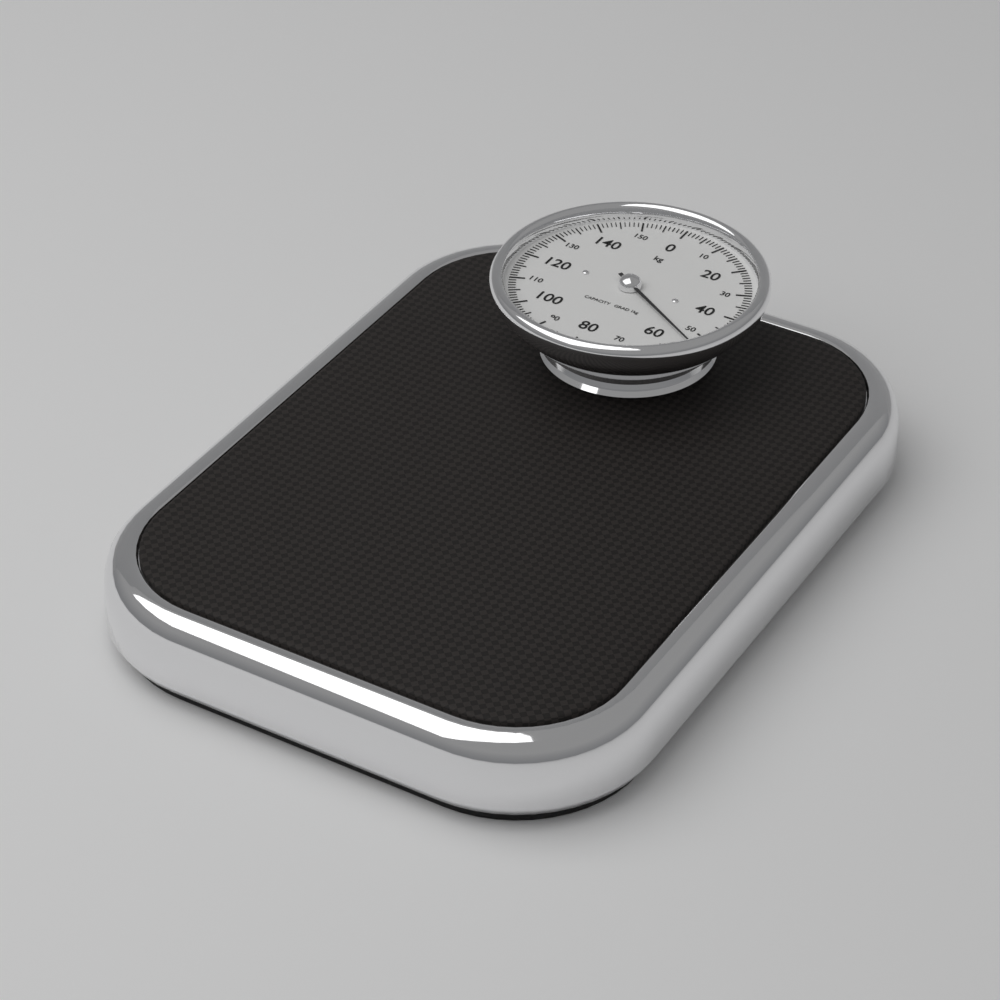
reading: 54 kg
